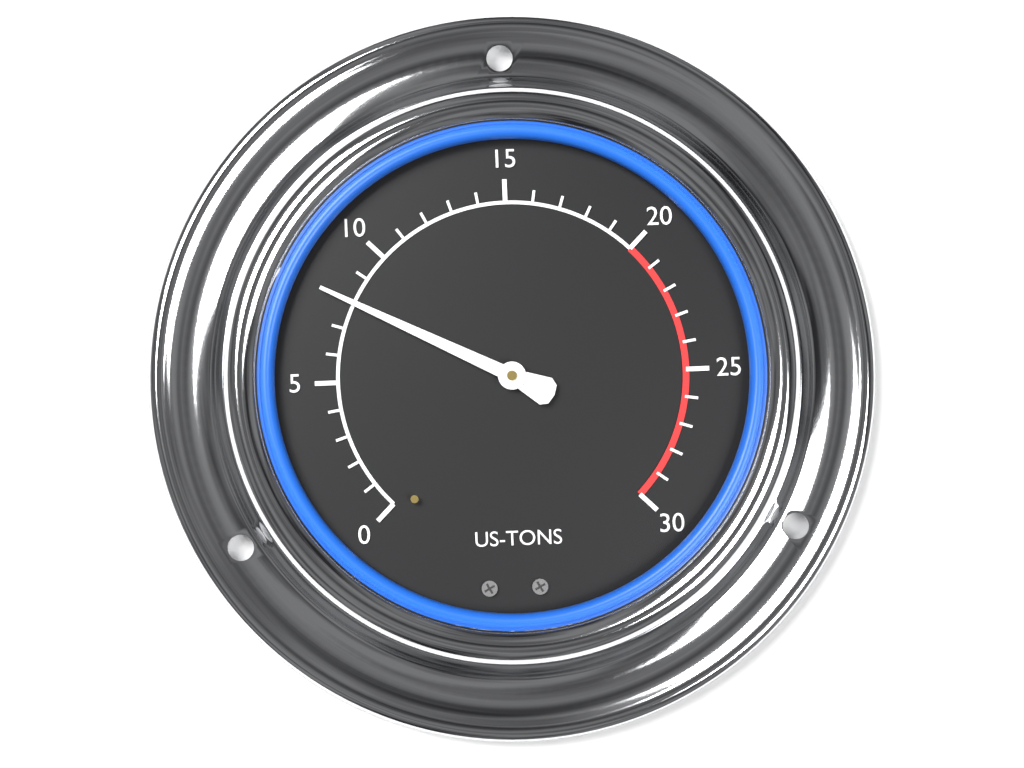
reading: 8 US-TONS
